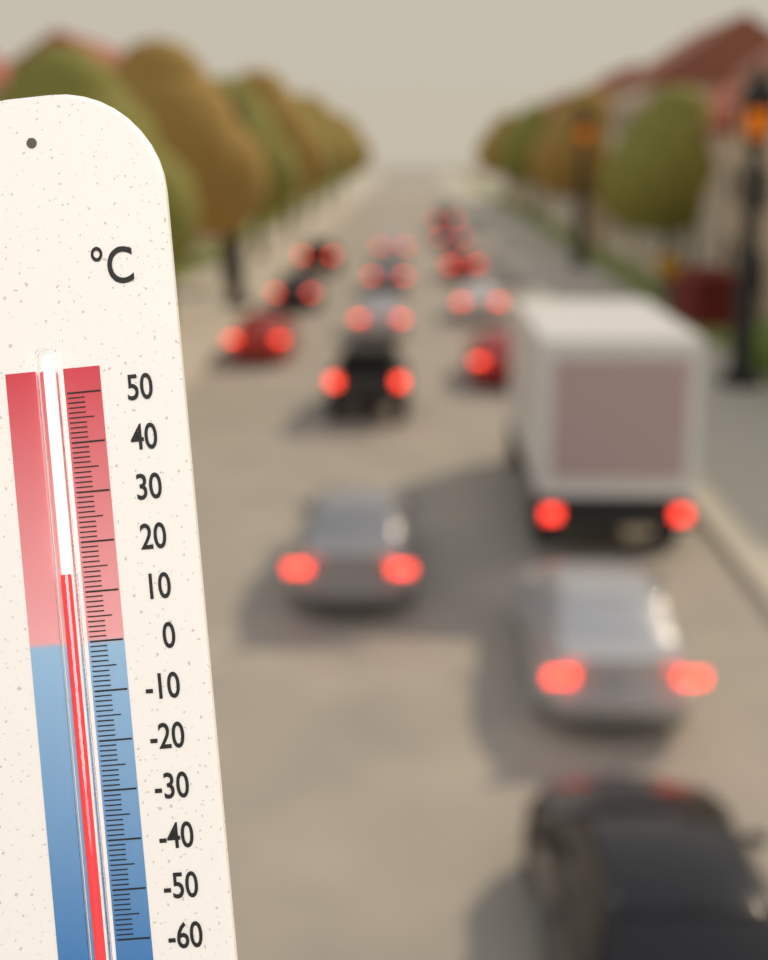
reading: 14 °C
